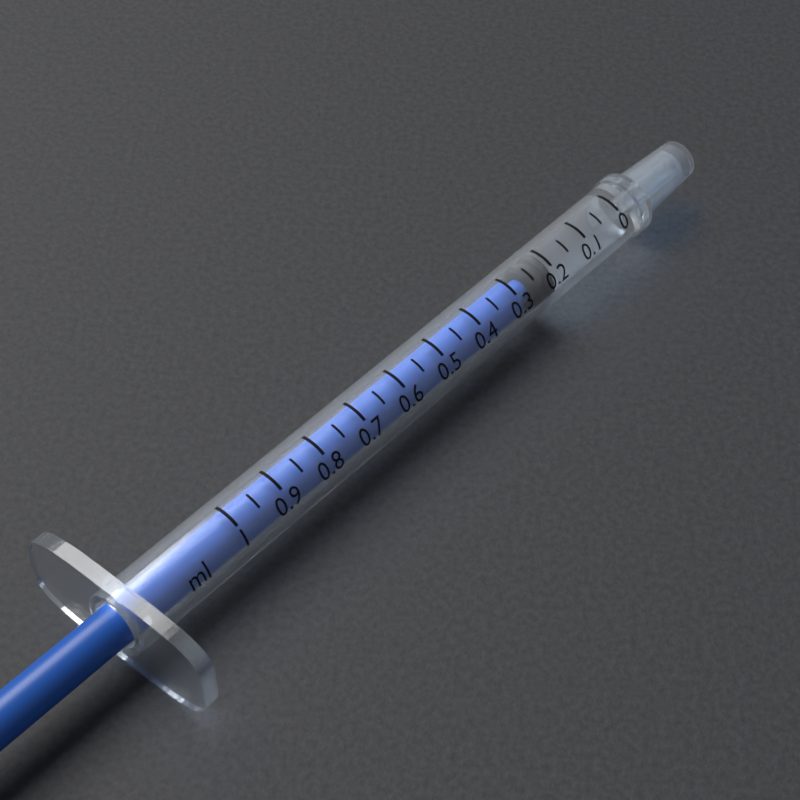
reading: 0.20 ml
